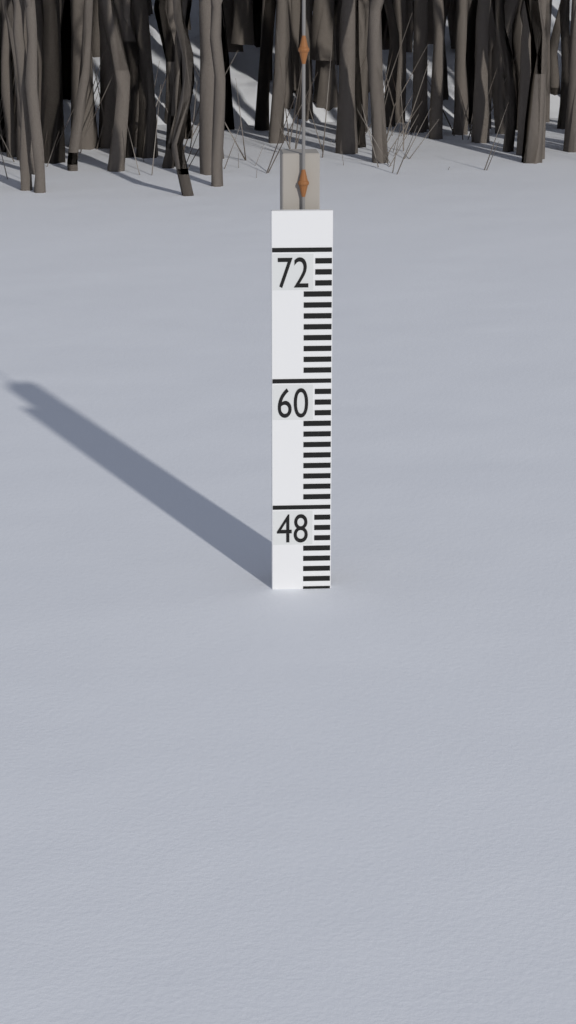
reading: 40 (no unit)
